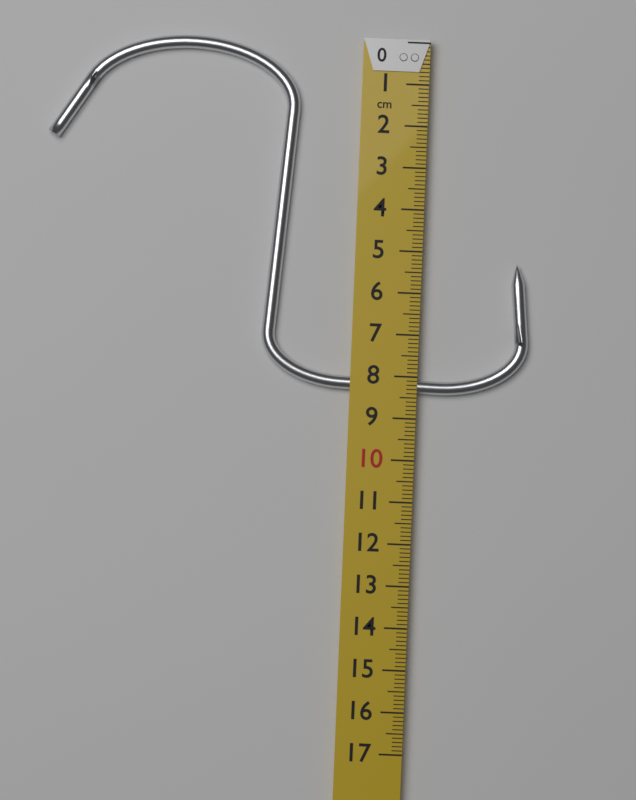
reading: 8.4 cm
